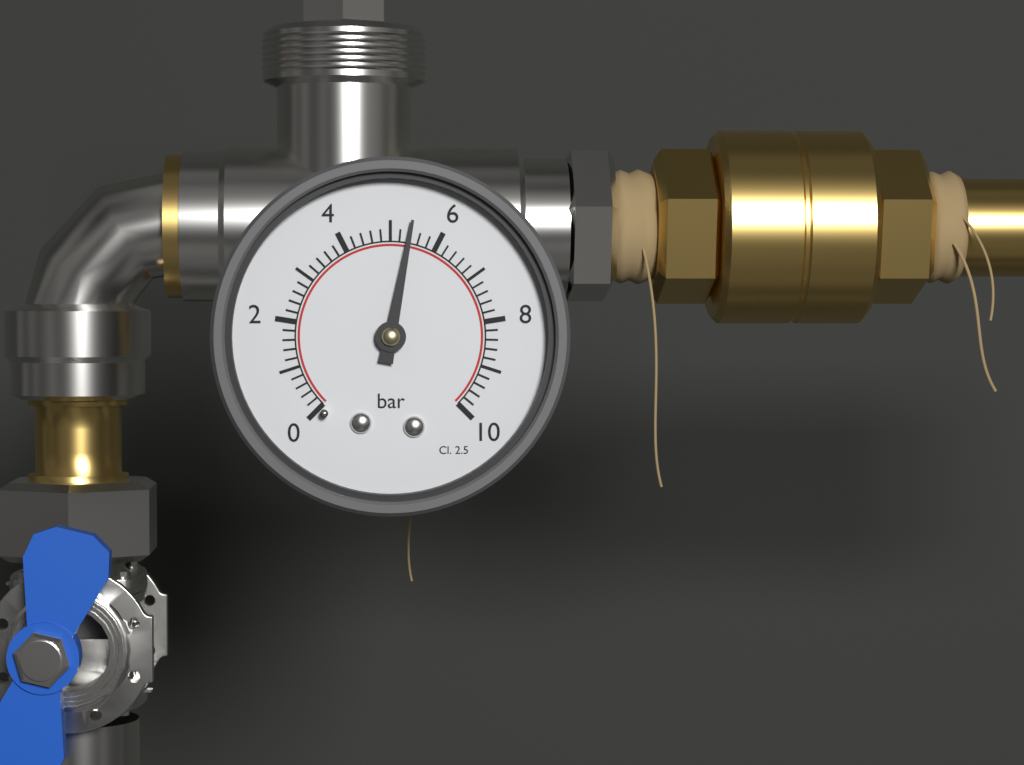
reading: 5.4 bar
